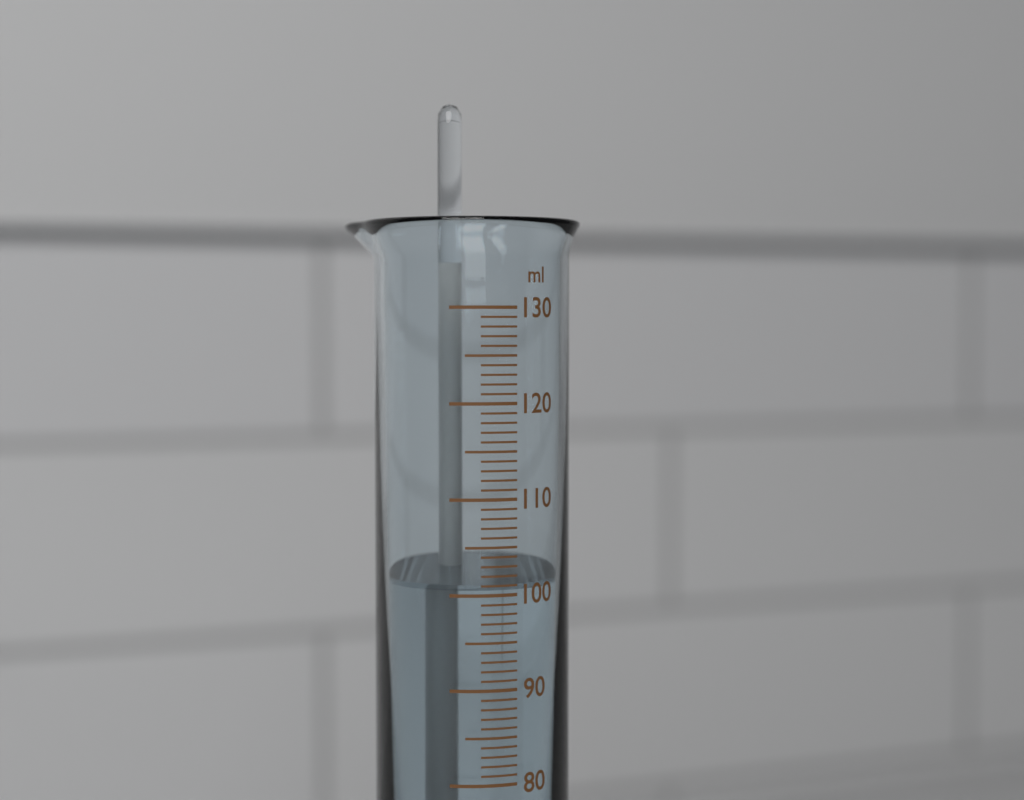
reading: 101 ml
